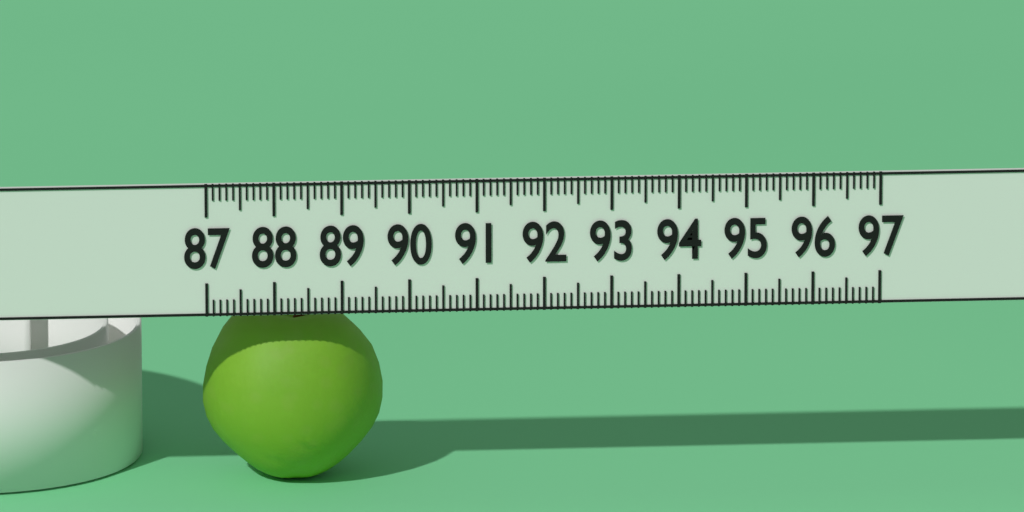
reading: 89.7 (no unit)
